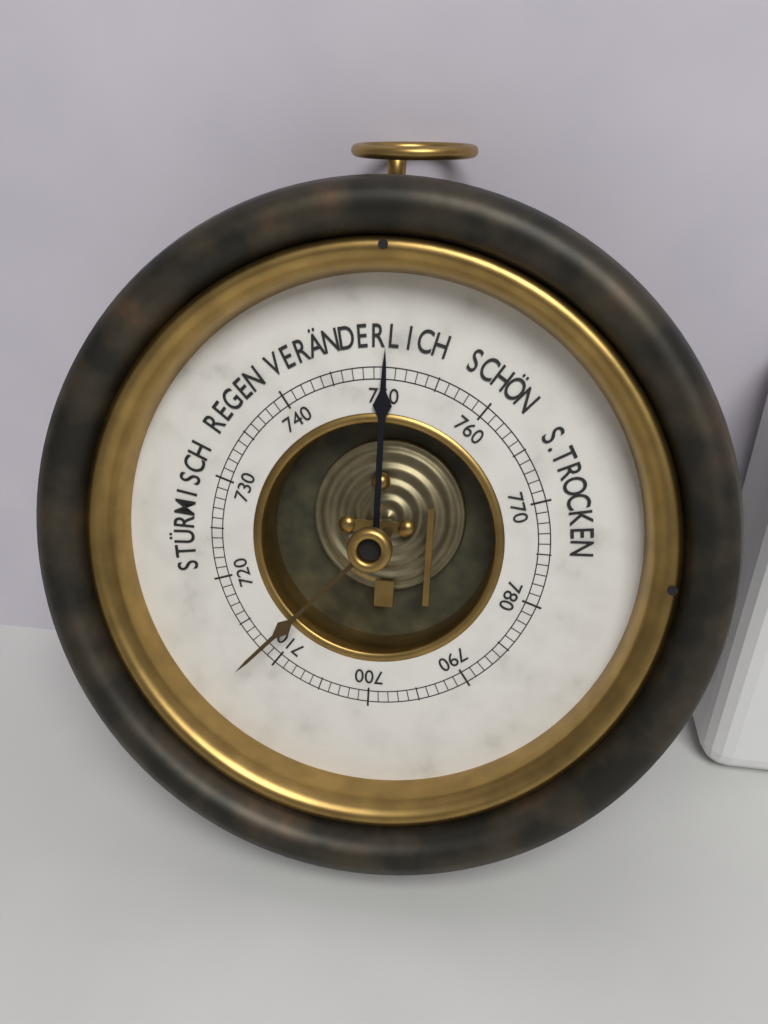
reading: 750 mmHg
